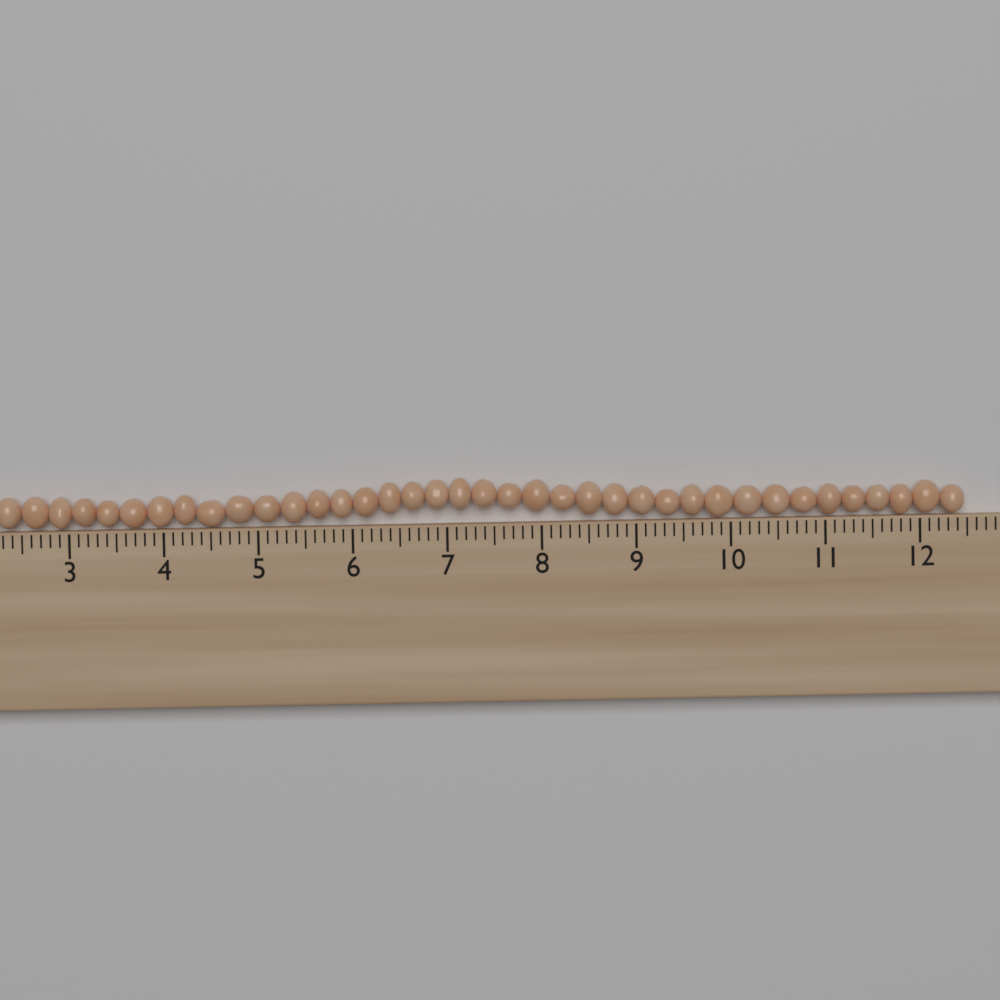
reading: 12.5 cm
